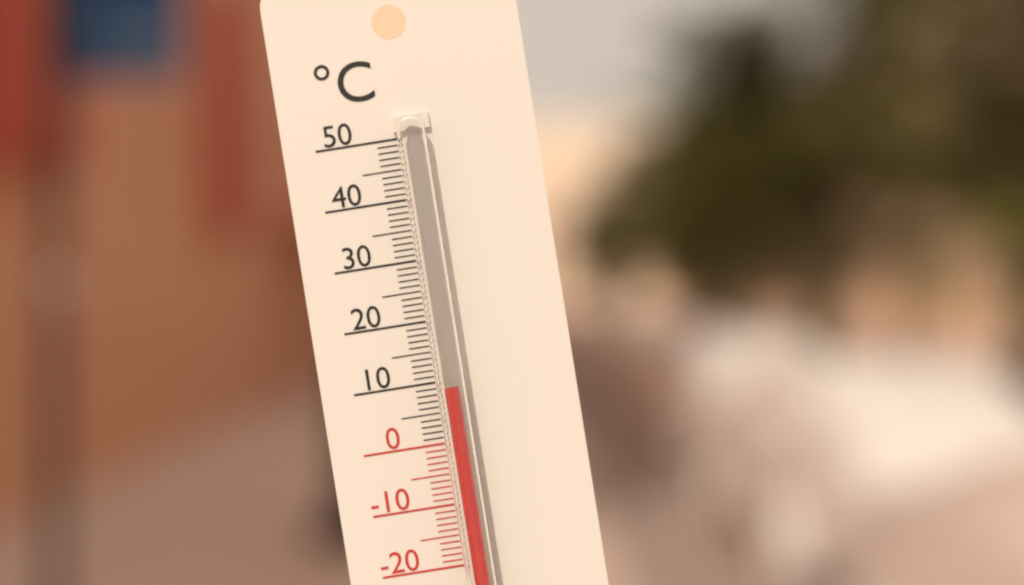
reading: 9 °C
